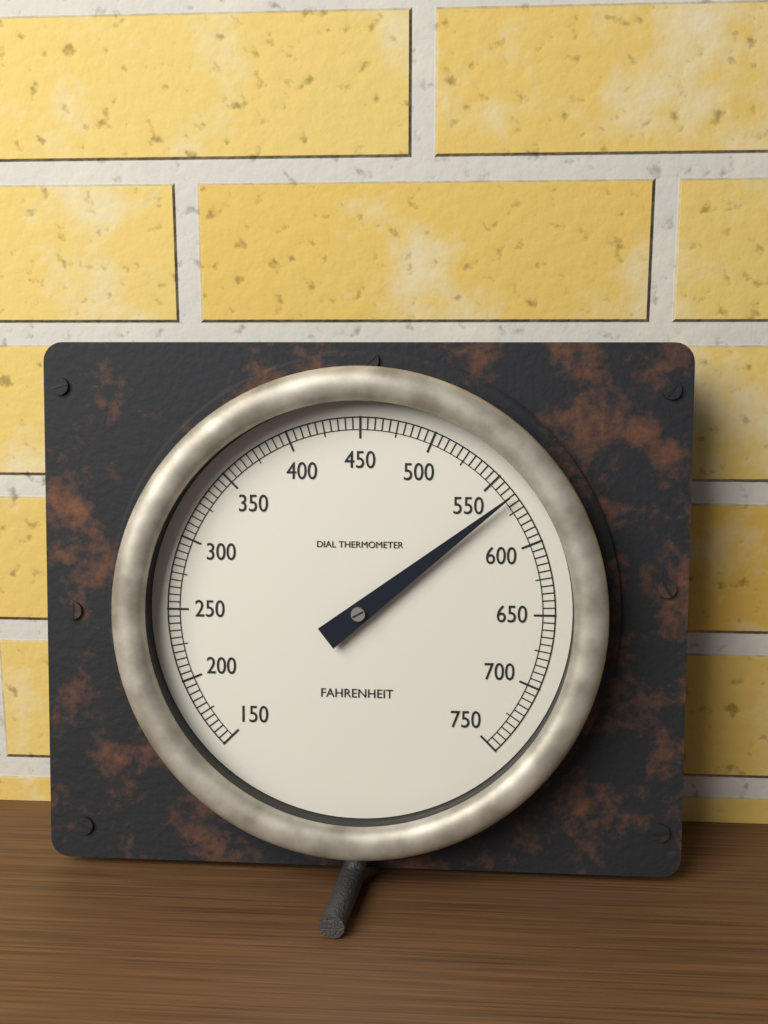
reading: 565 °F
